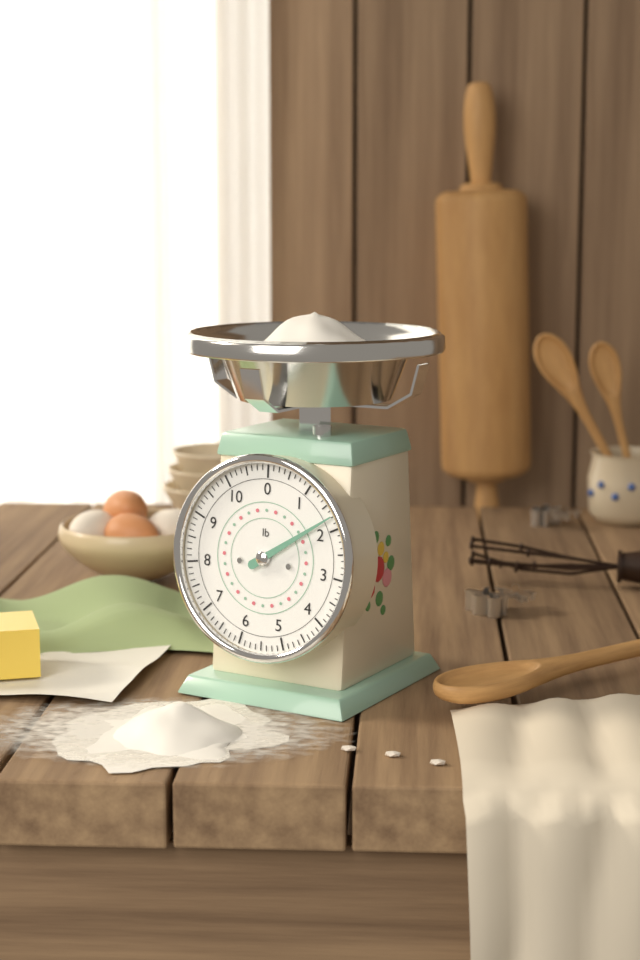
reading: 1.750 lb
